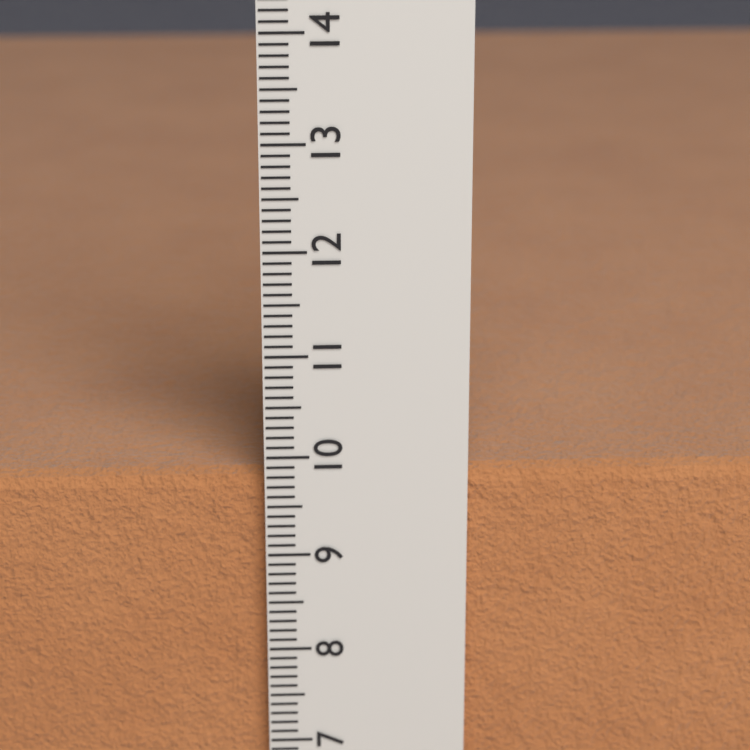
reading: 9.8 cm
